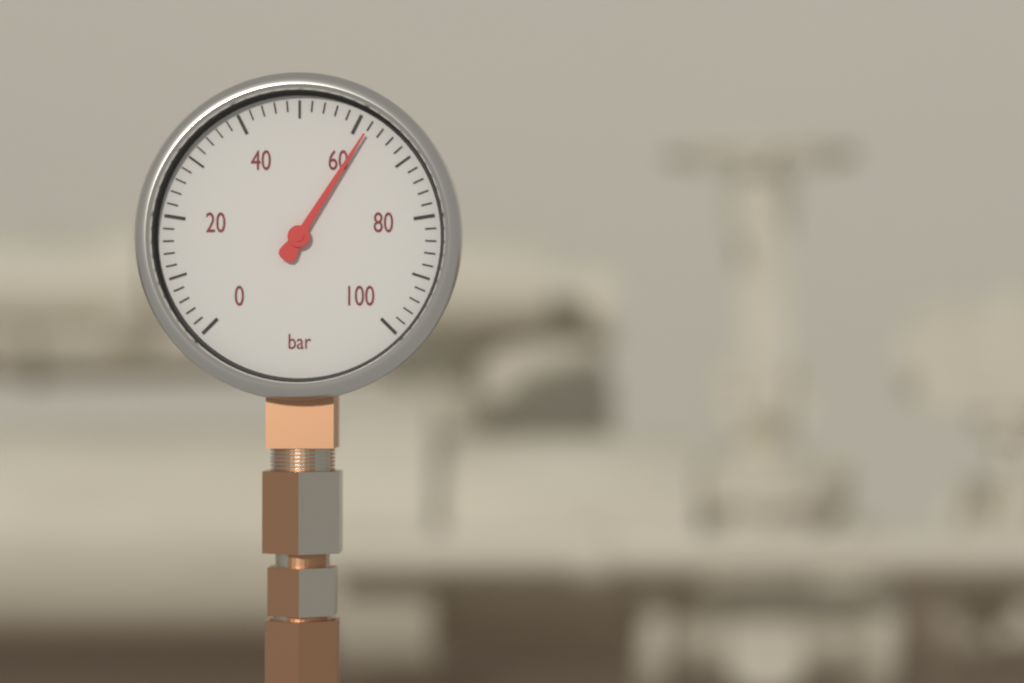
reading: 62 bar
